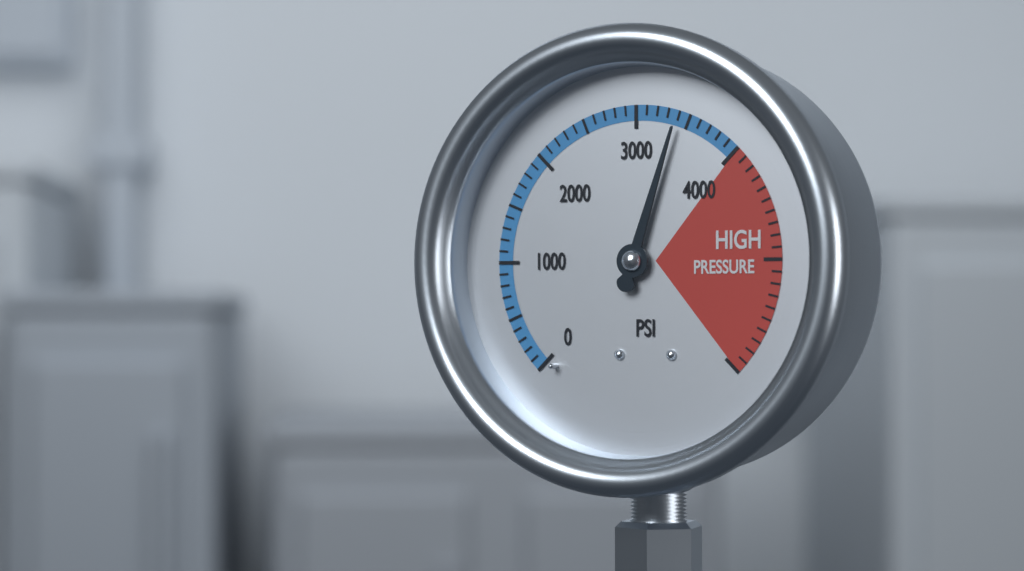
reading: 3400 psi
